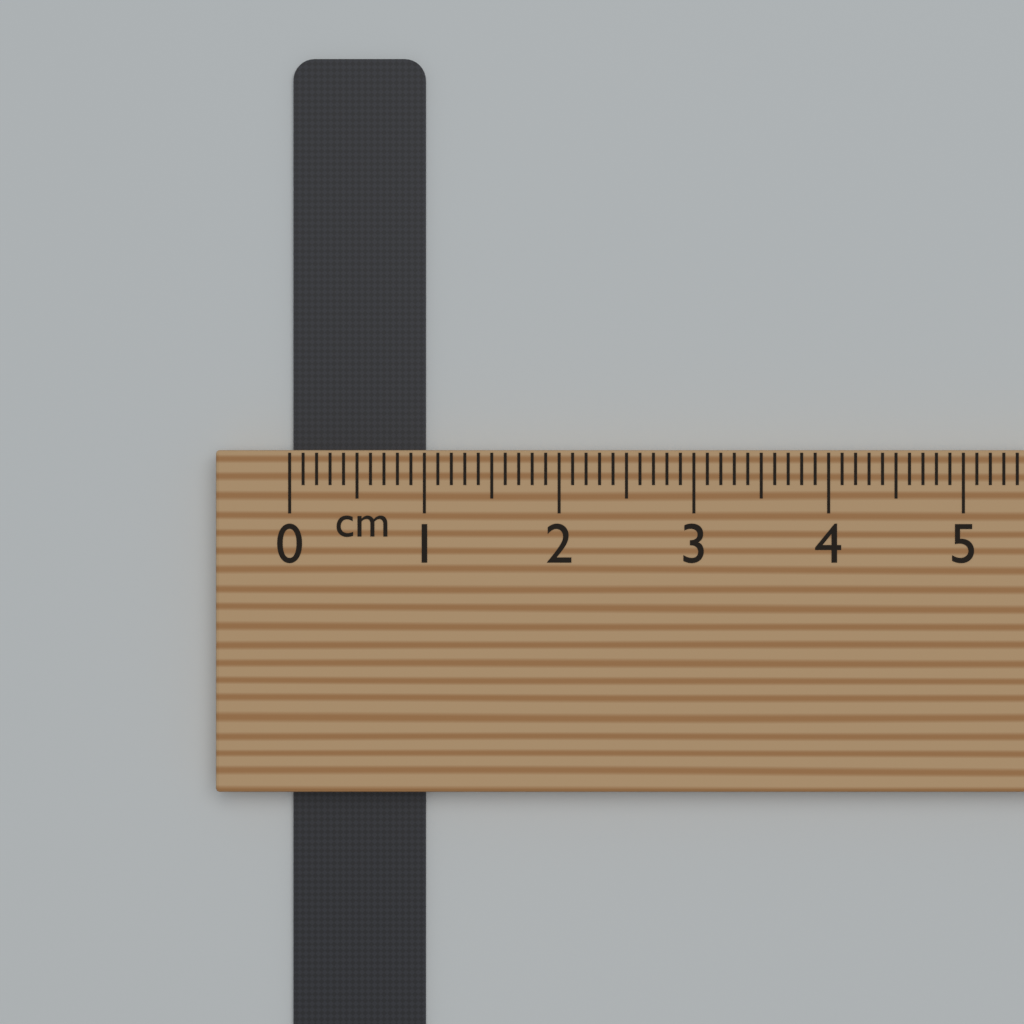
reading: 1.0 cm
